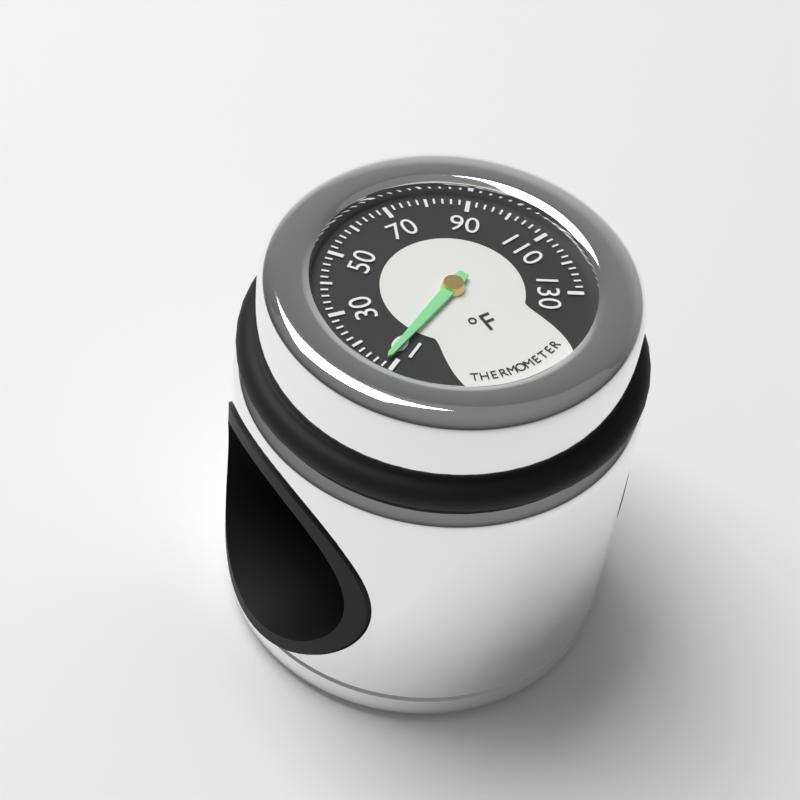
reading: 12 °F
